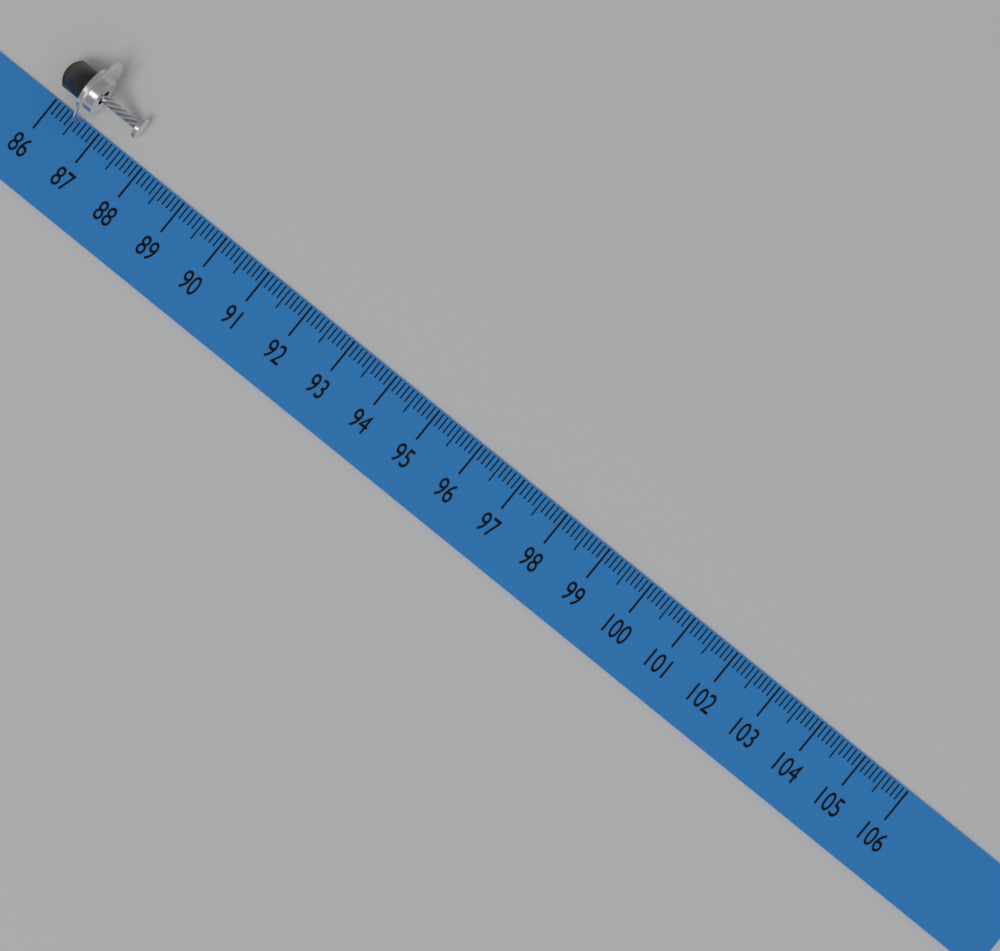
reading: 87.6 (no unit)
